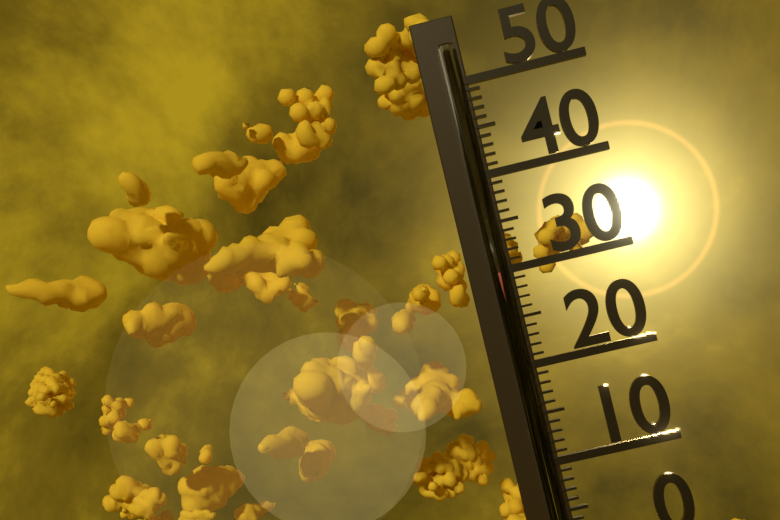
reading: 30 (no unit)
